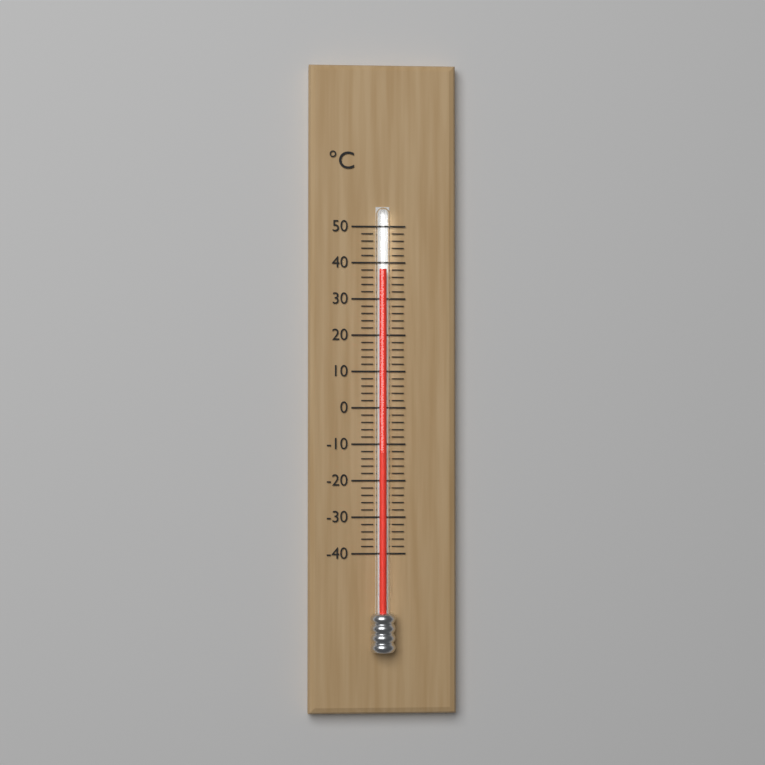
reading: 38 °C
